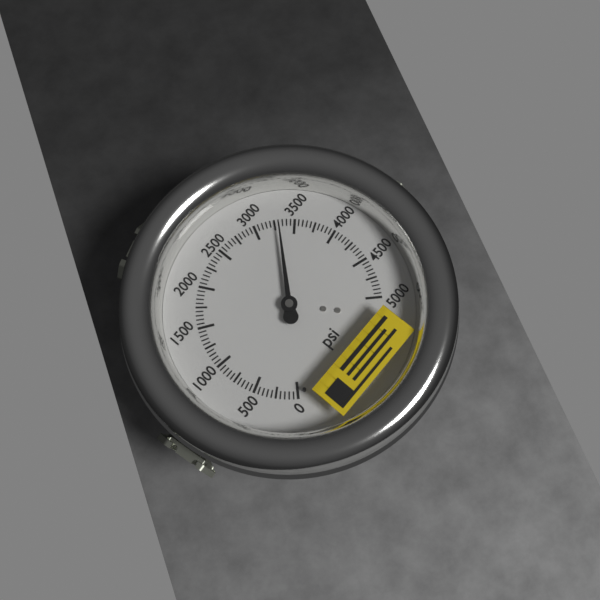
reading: 3300 psi
